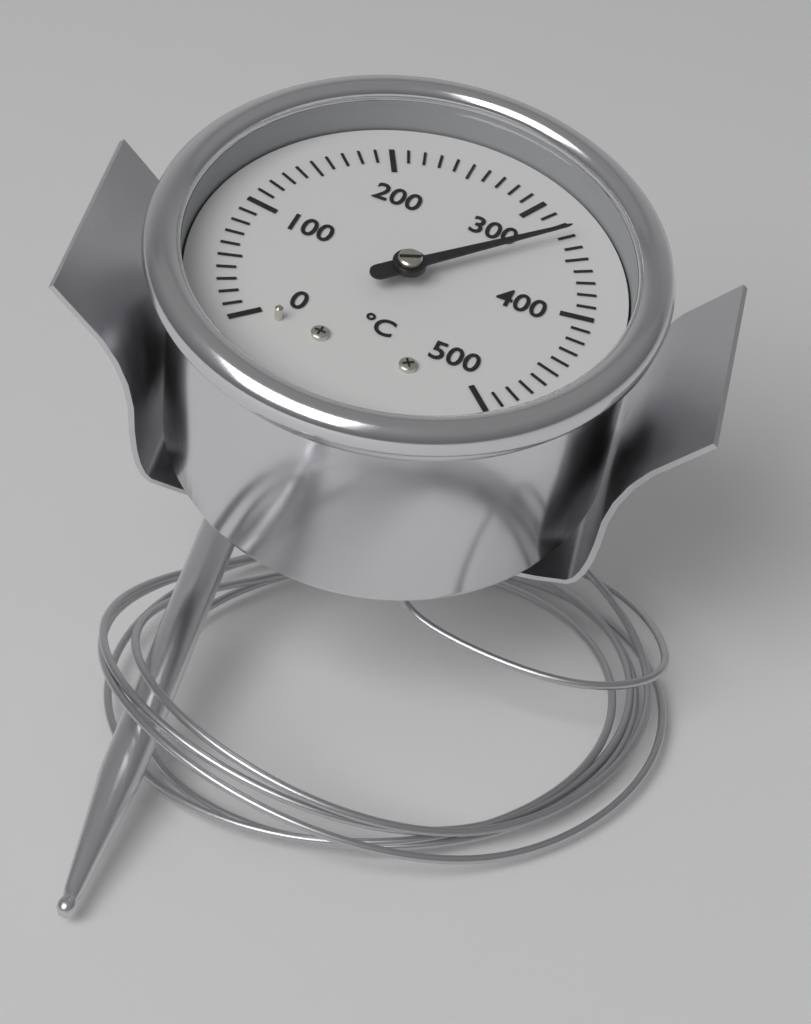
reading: 330 °C
